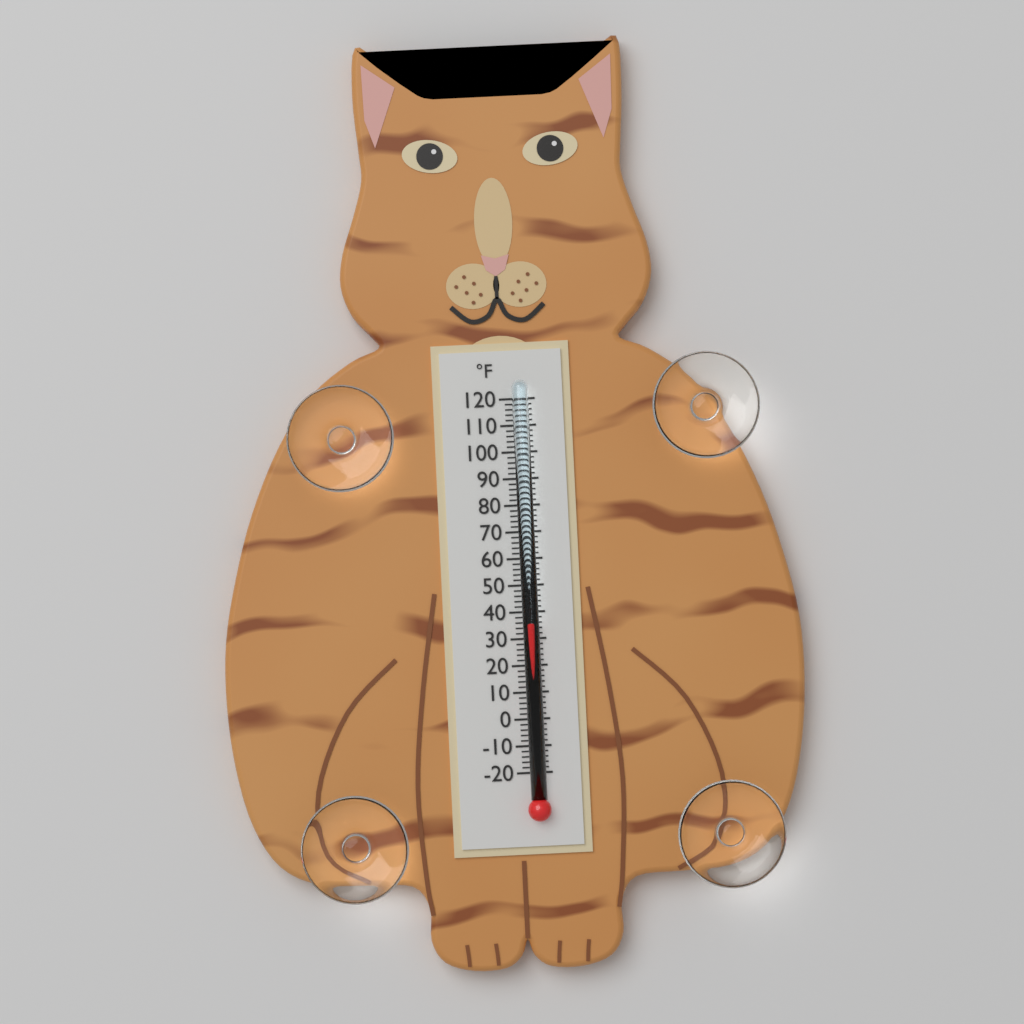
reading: 36 °F
